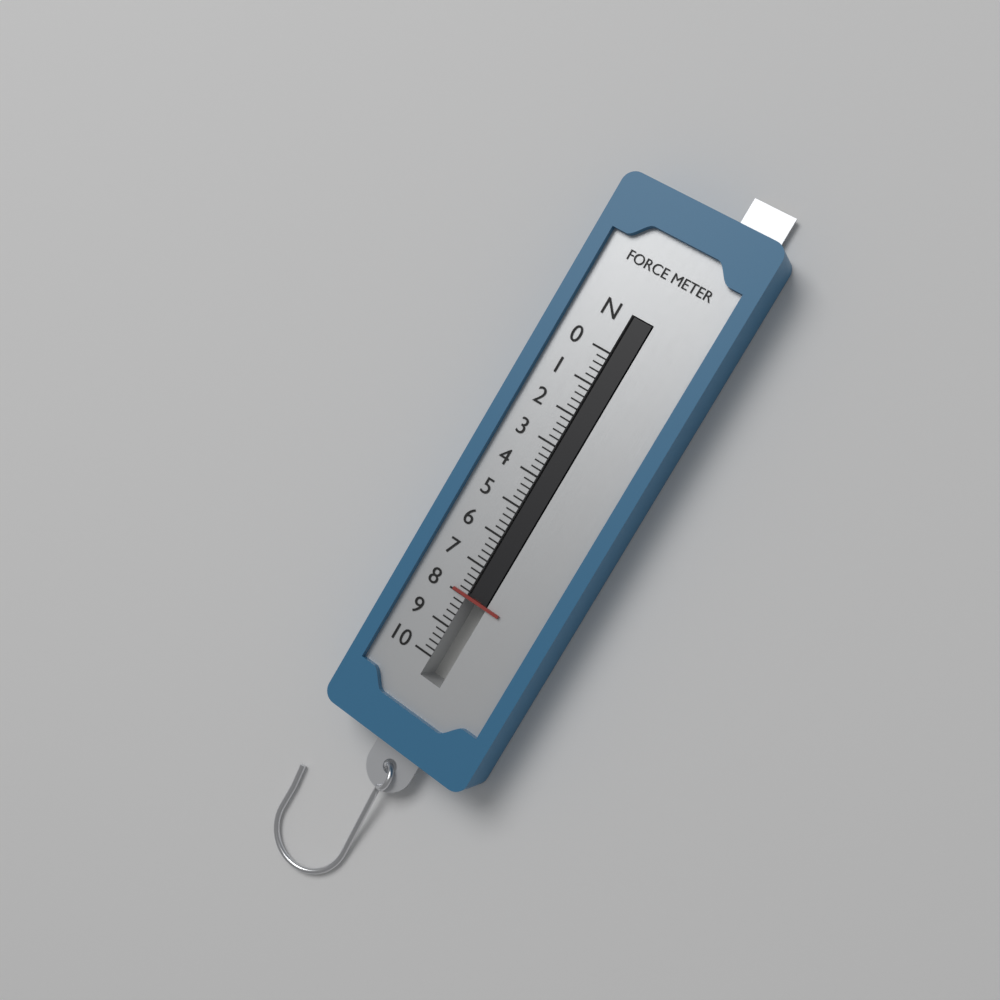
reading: 8.0 N
